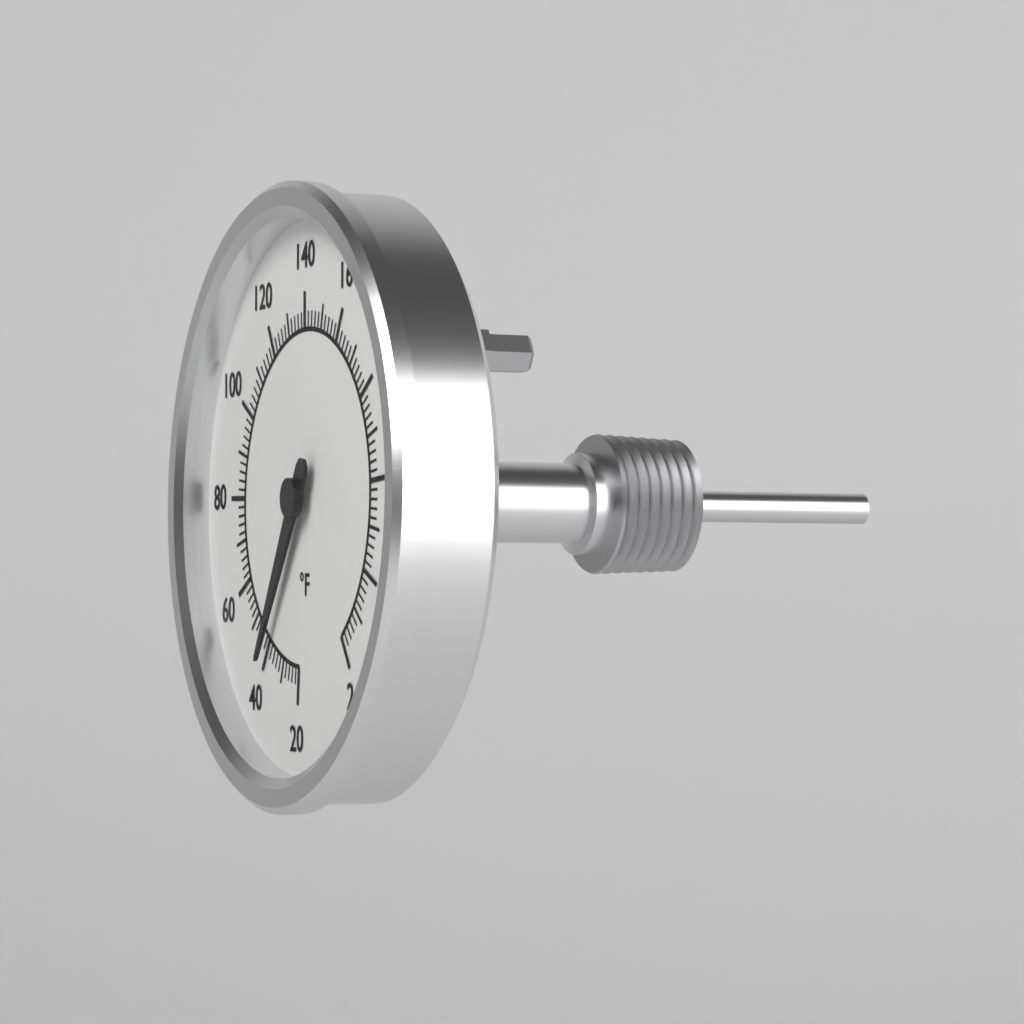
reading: 40 °F
